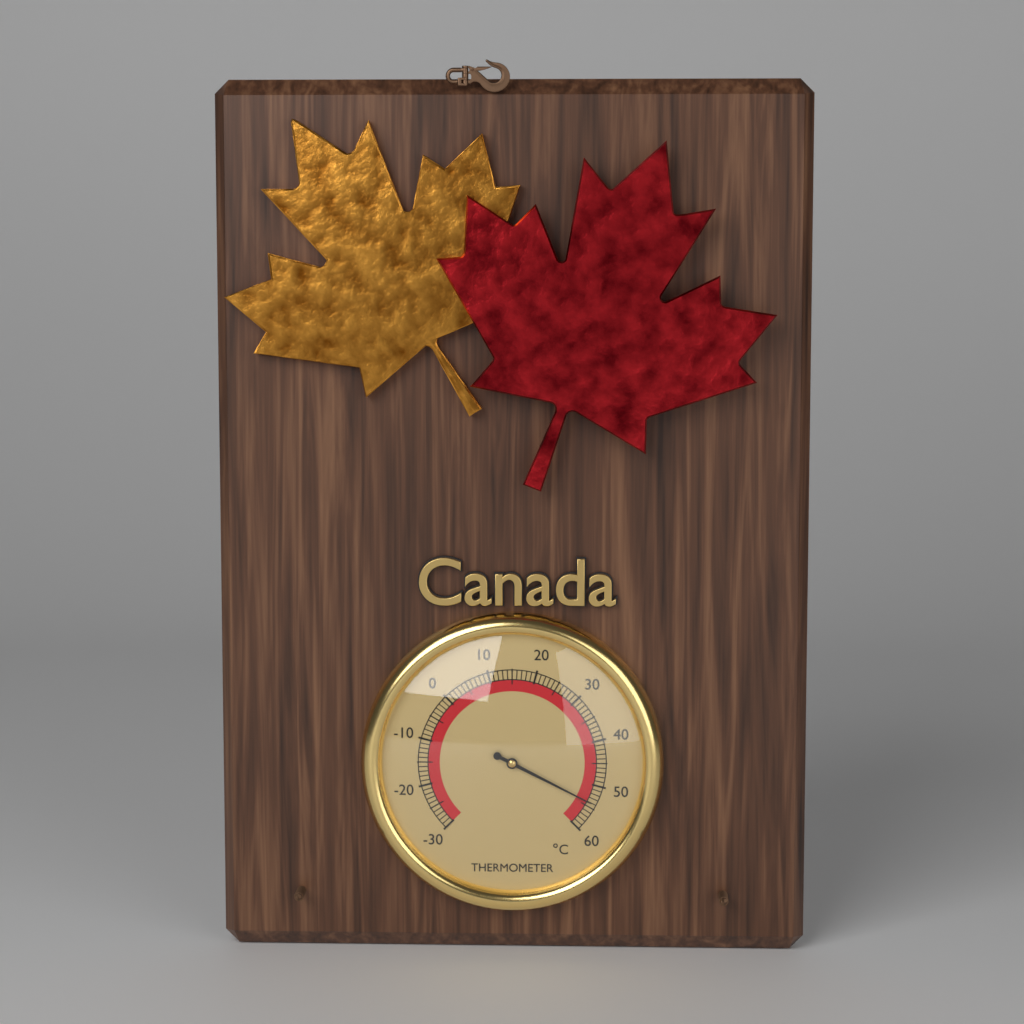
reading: 54 °C
